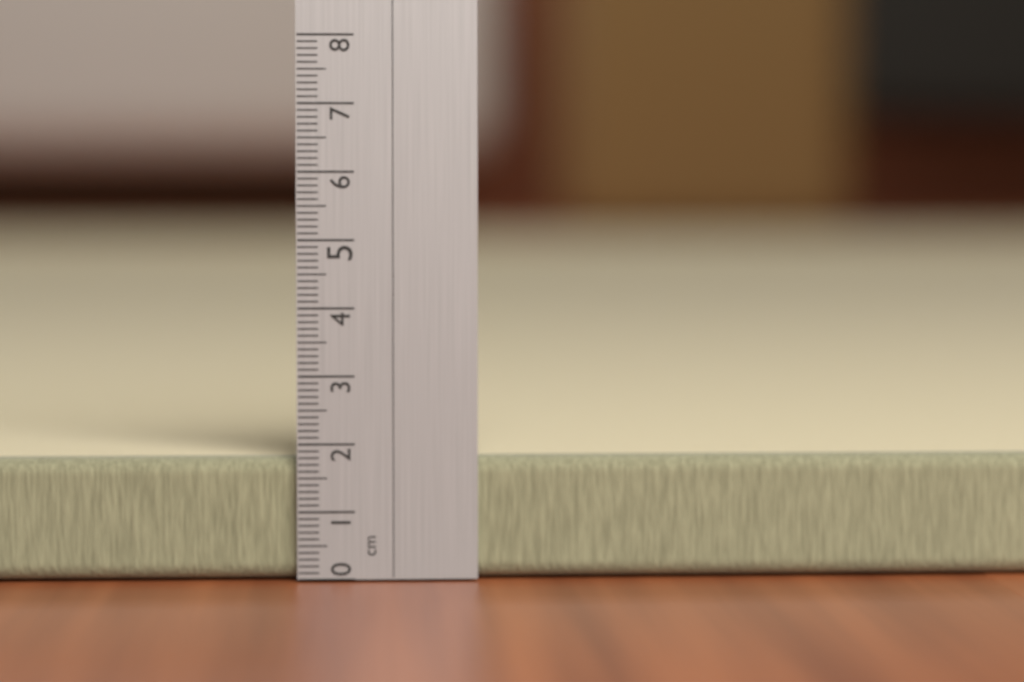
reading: 1.8 cm
